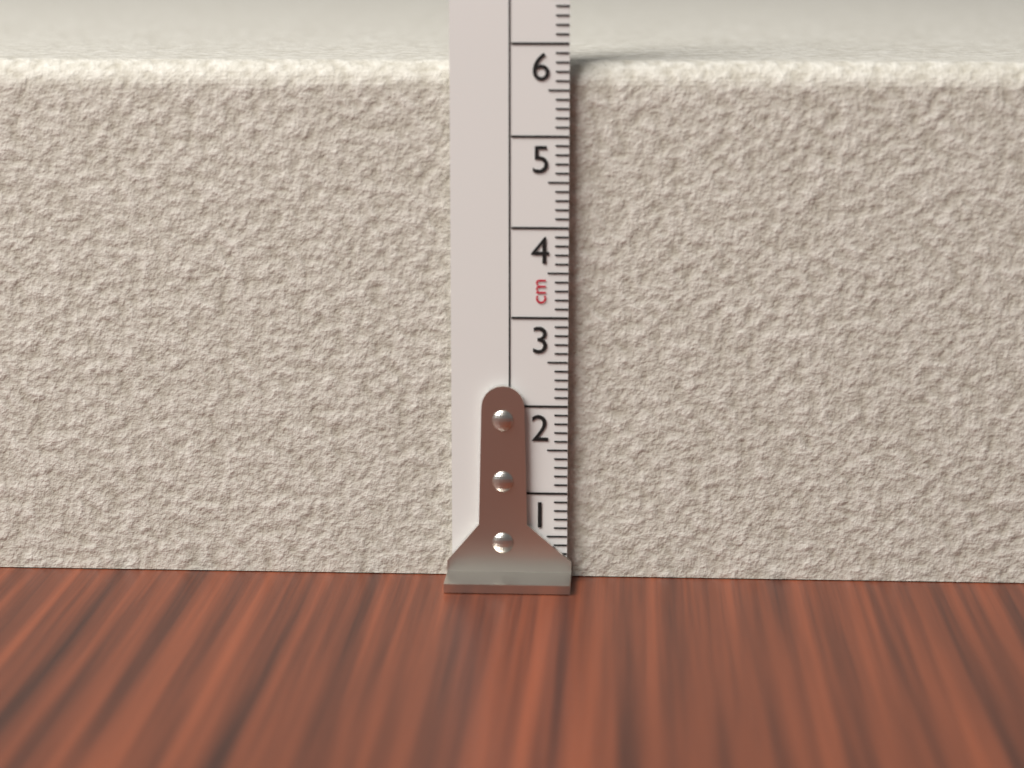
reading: 5.8 cm
